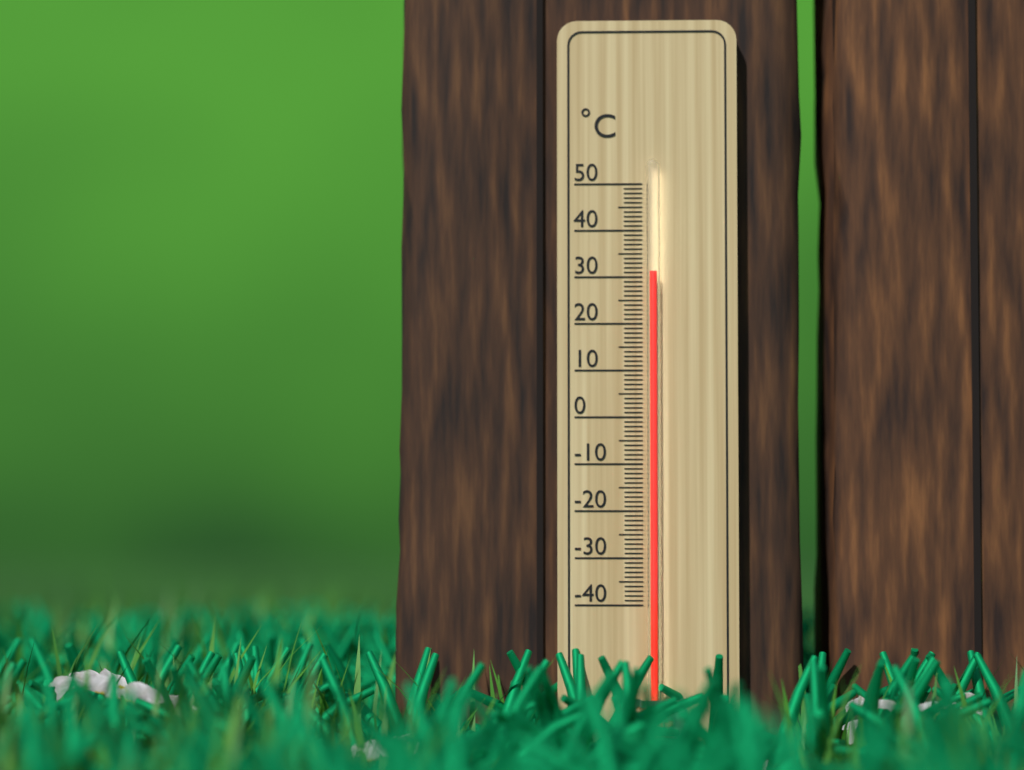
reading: 31 °C
